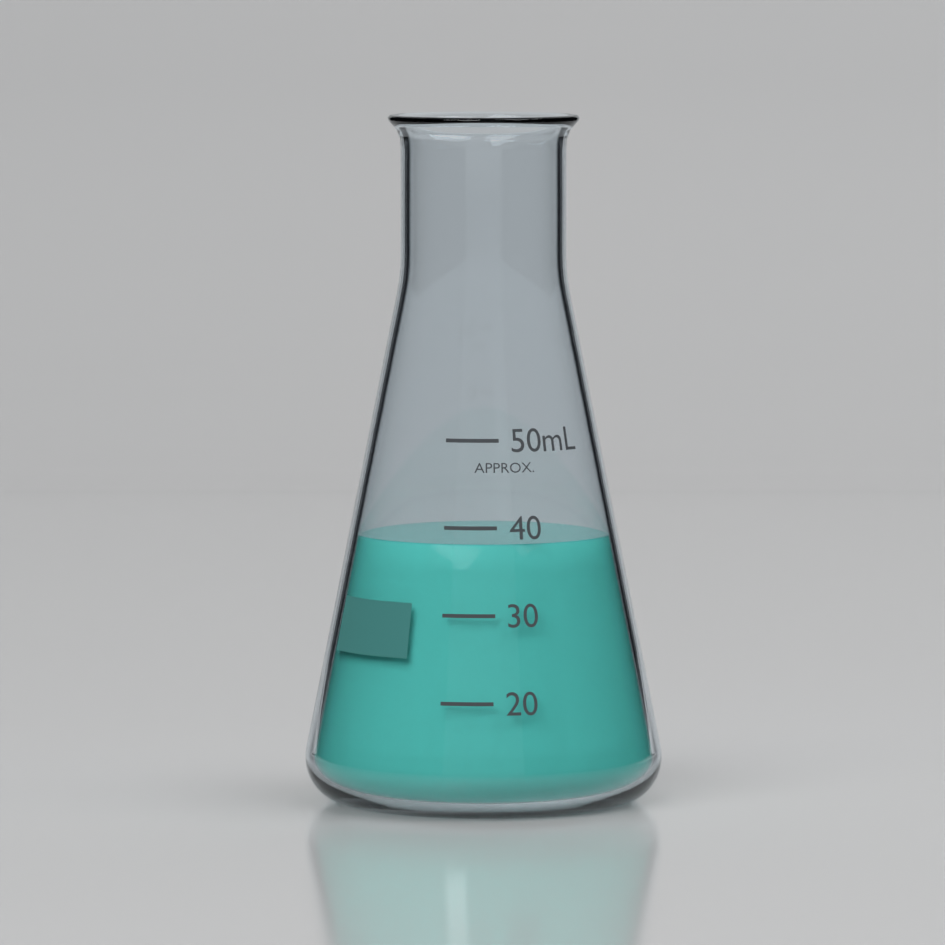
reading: 38 mL
